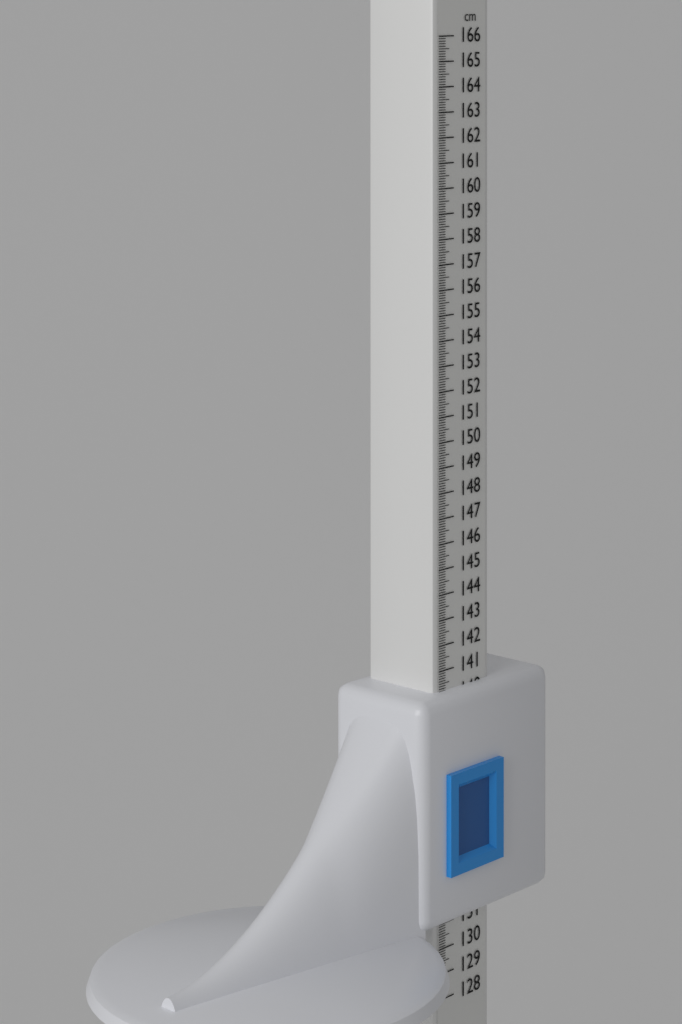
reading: 140.2 cm
